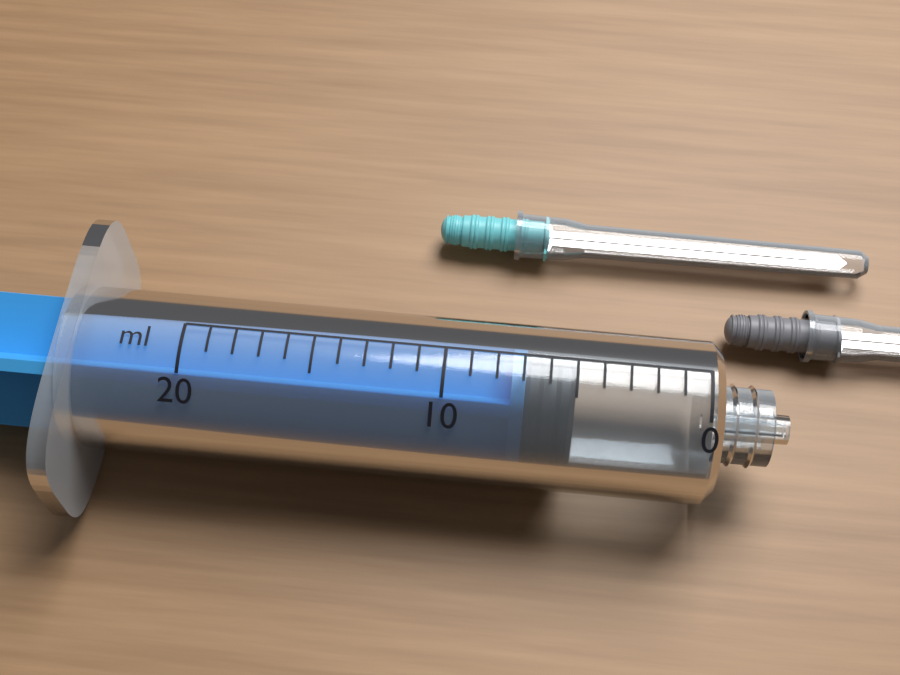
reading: 5 ml
